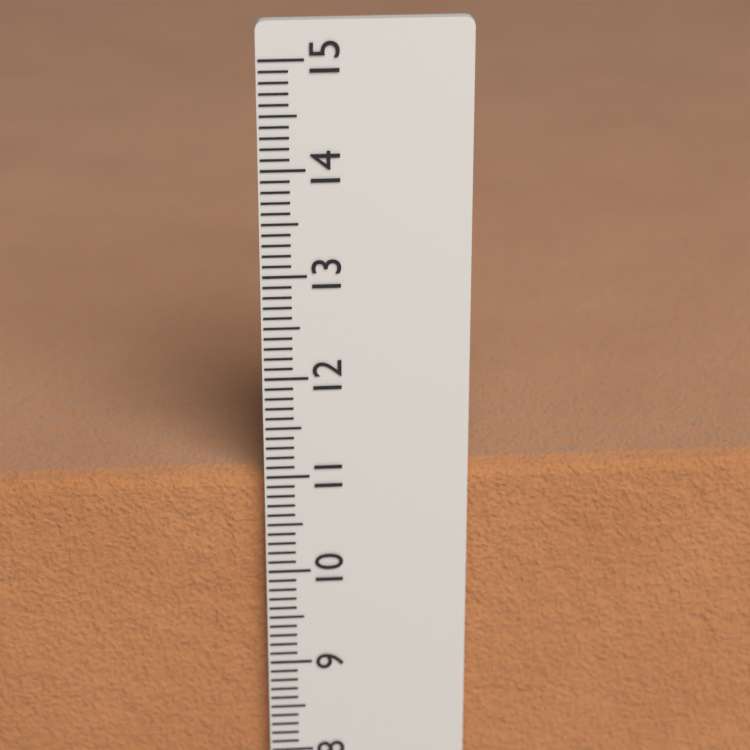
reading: 11.0 cm
